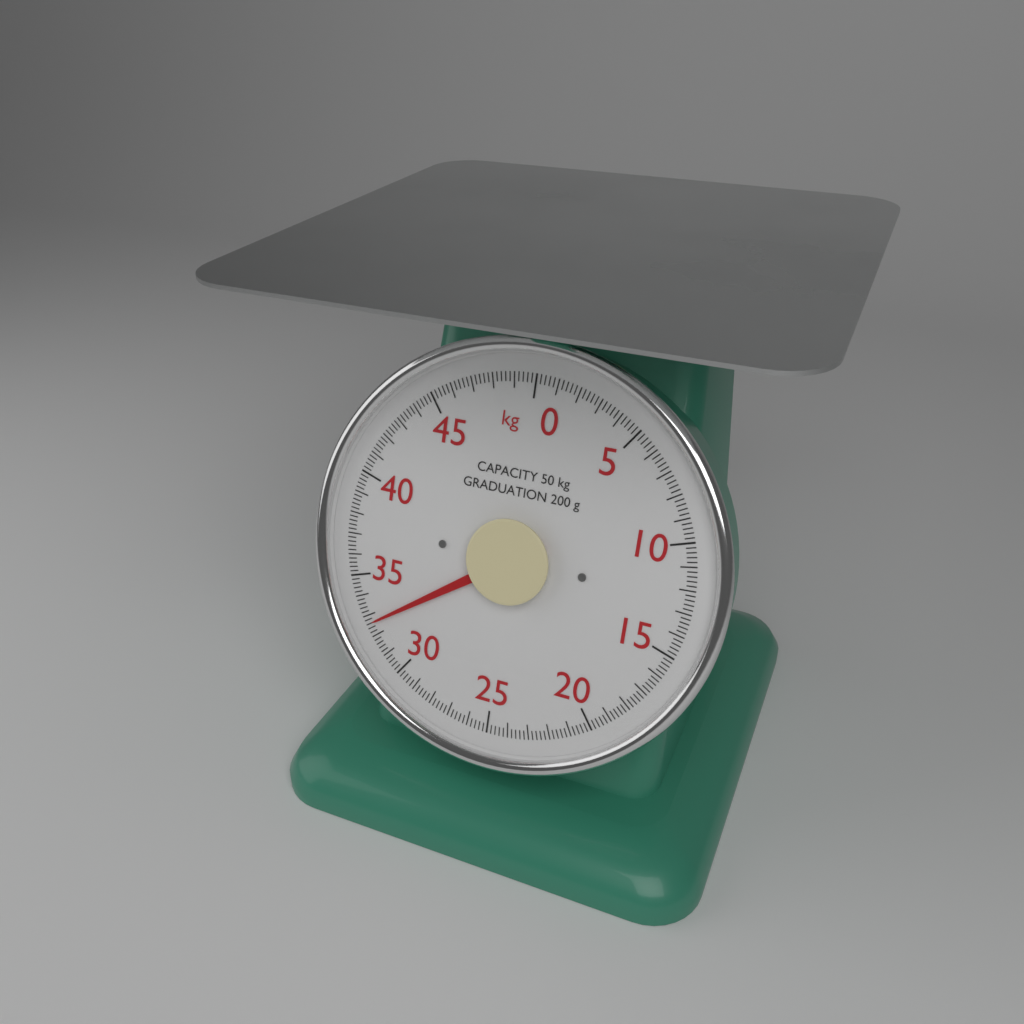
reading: 32.6 kg
